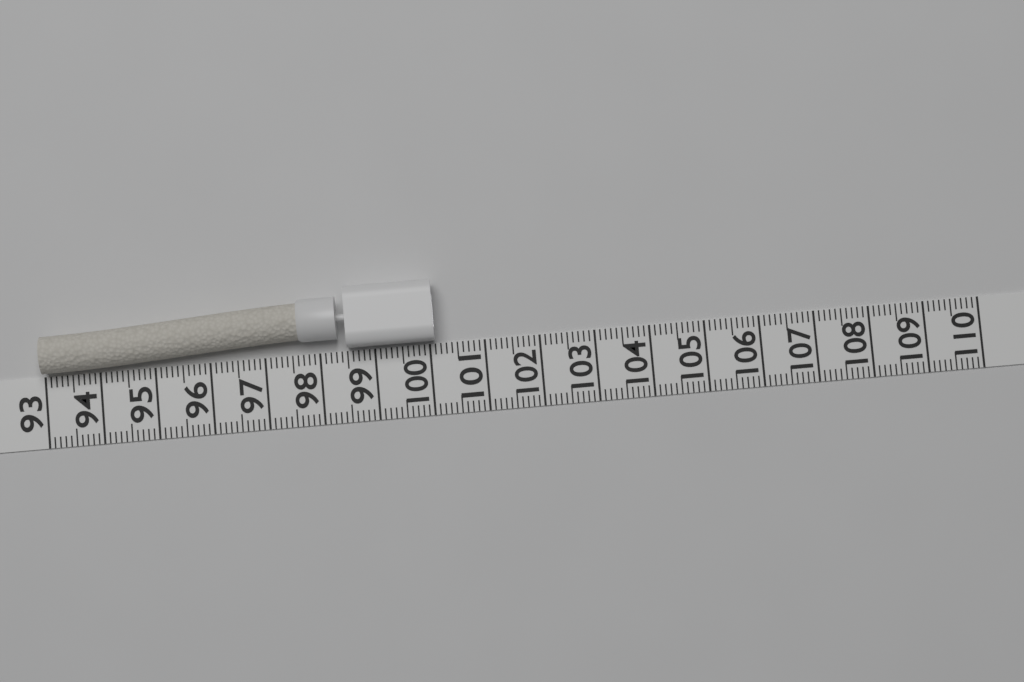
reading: 100.1 (no unit)
